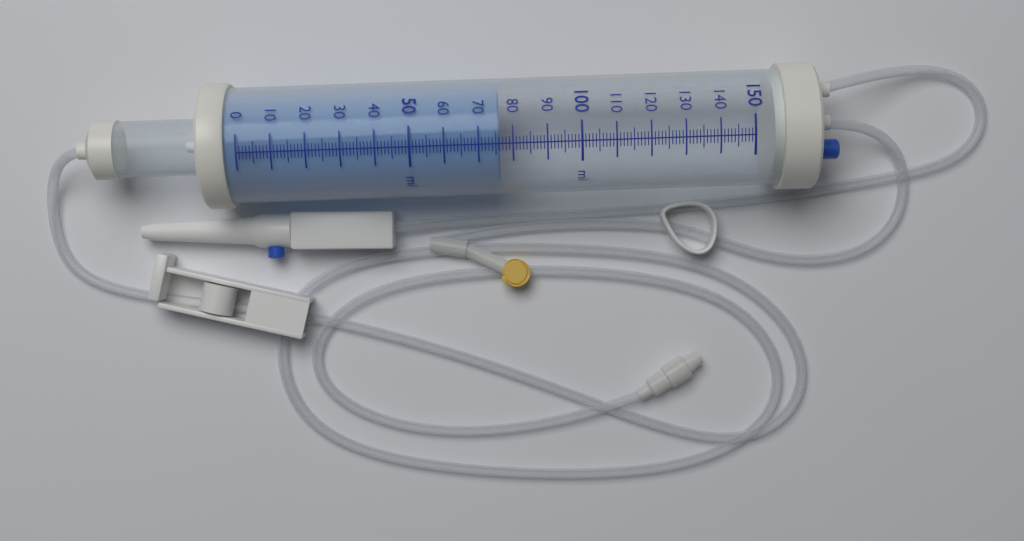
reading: 76 ml
